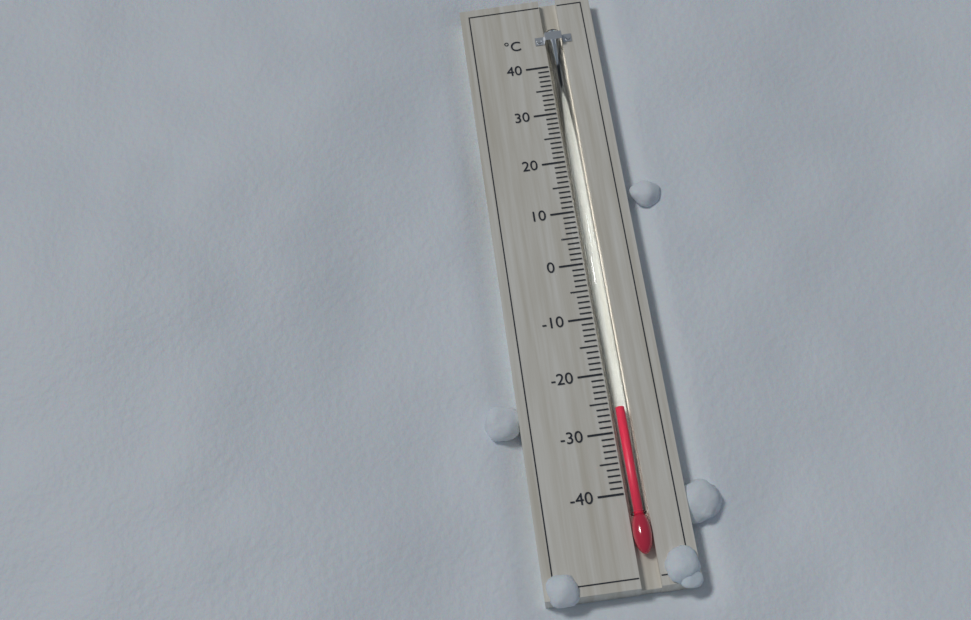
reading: -26 °C
